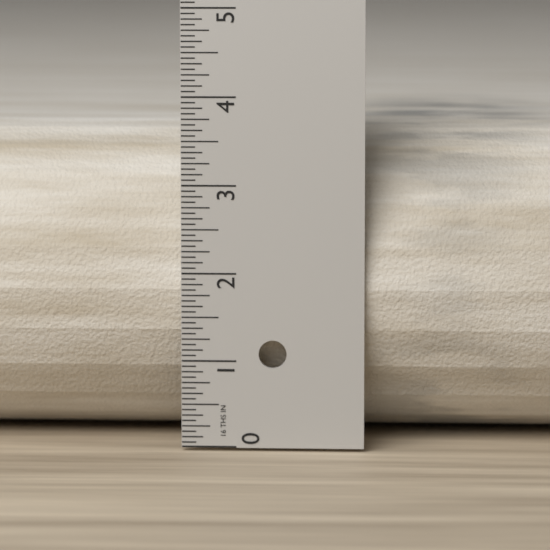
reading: 3.6250 in
